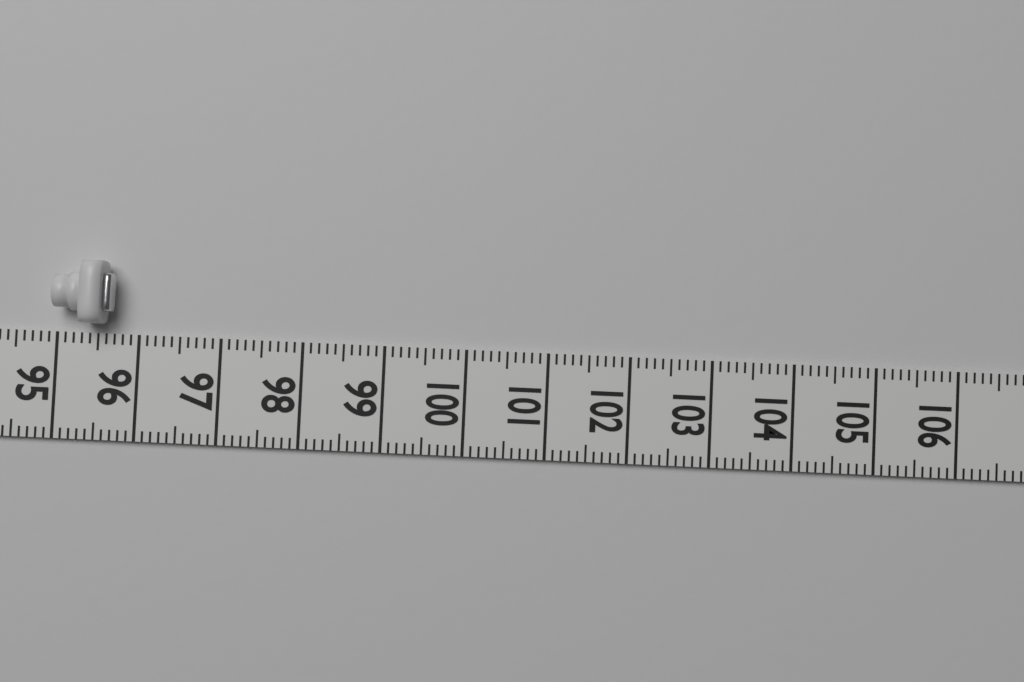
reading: 95.7 (no unit)
